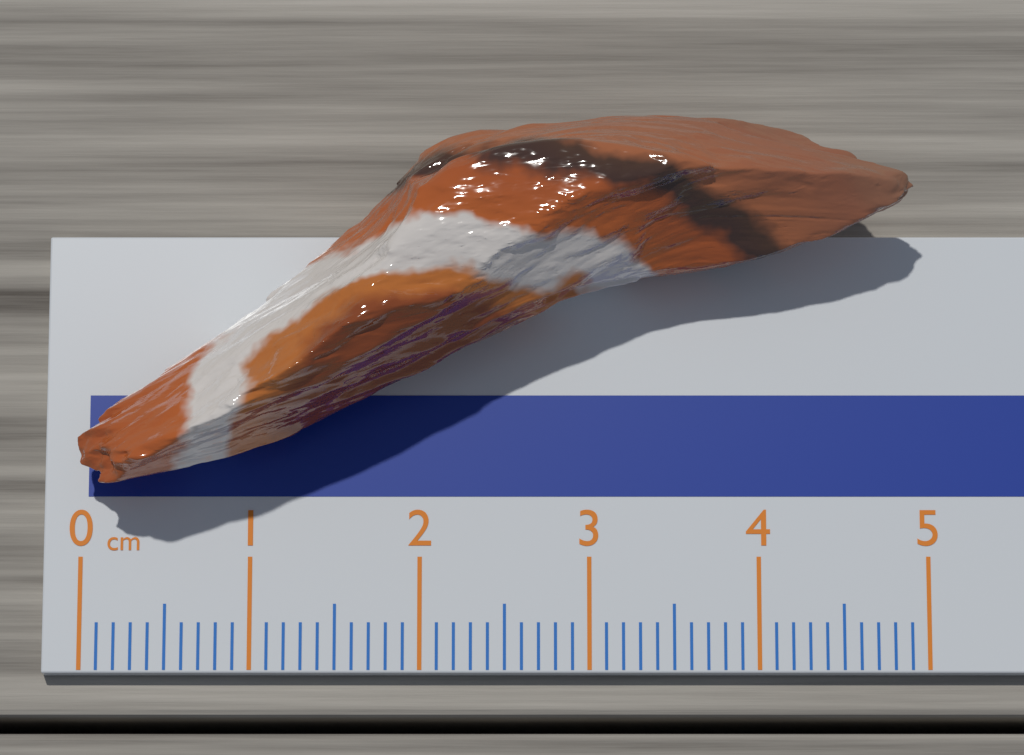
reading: 4.9 cm
